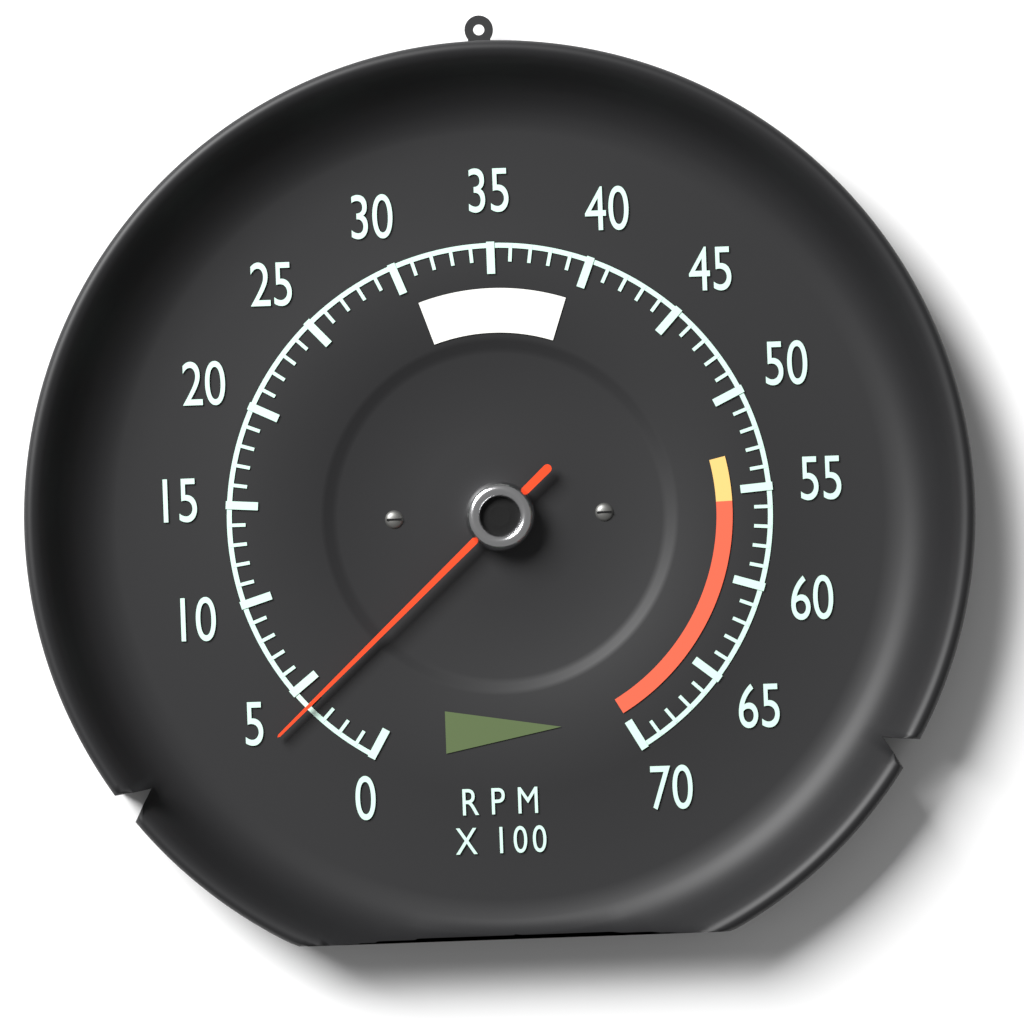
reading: 400 RPM
